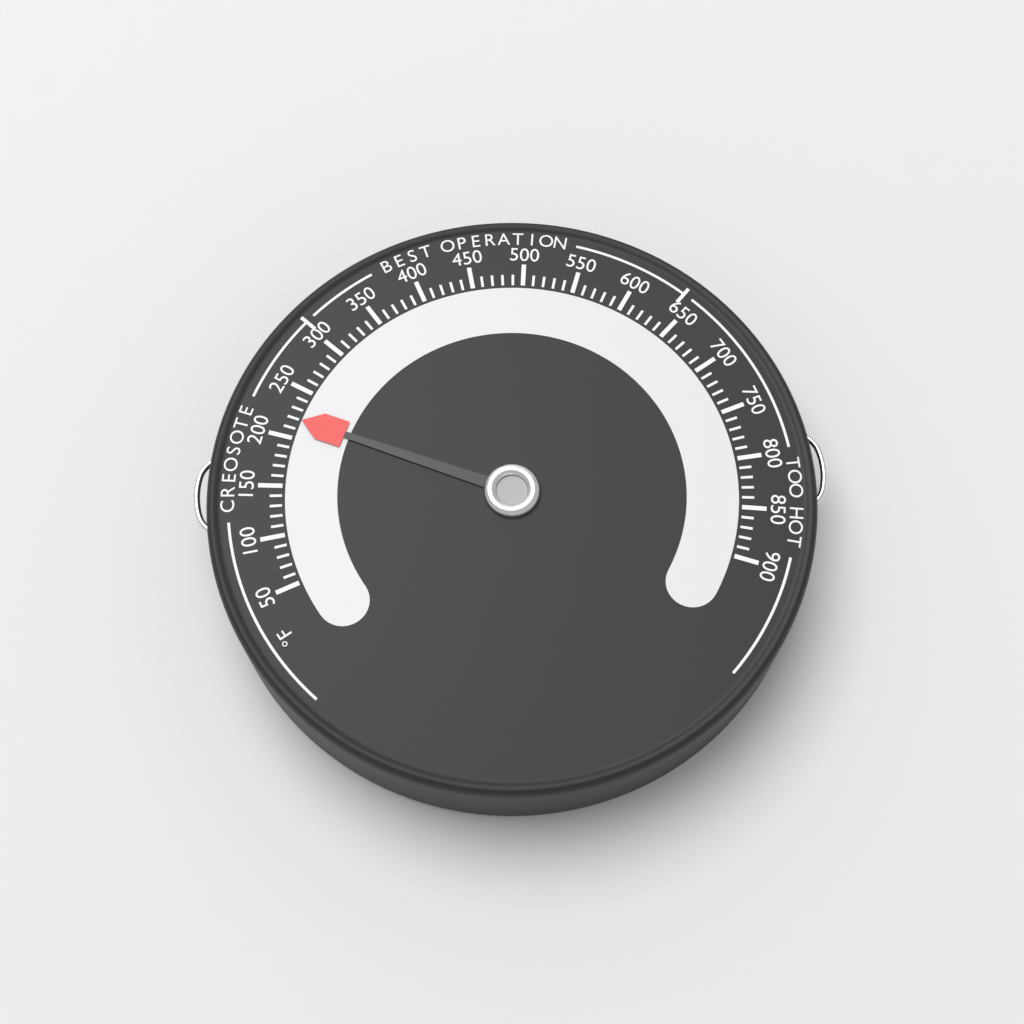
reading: 220 °F
